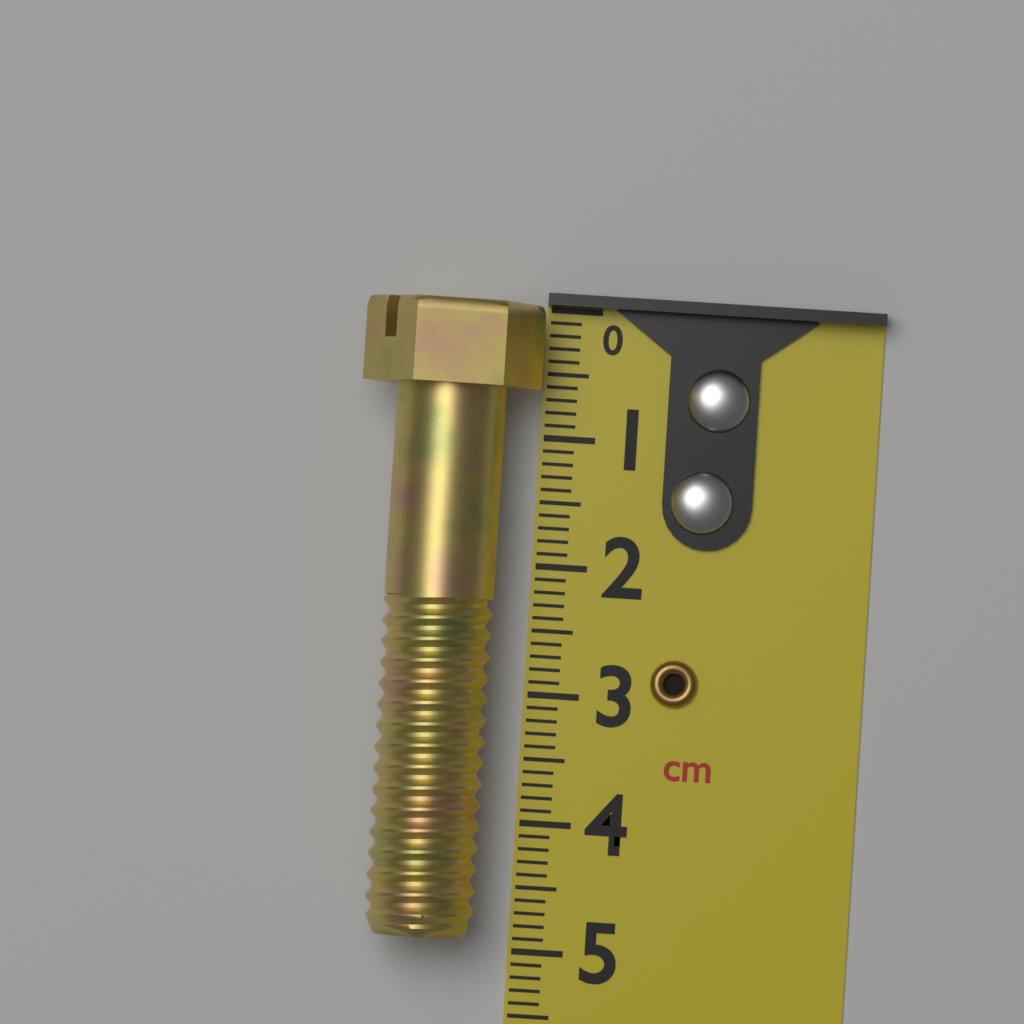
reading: 4.9 cm
